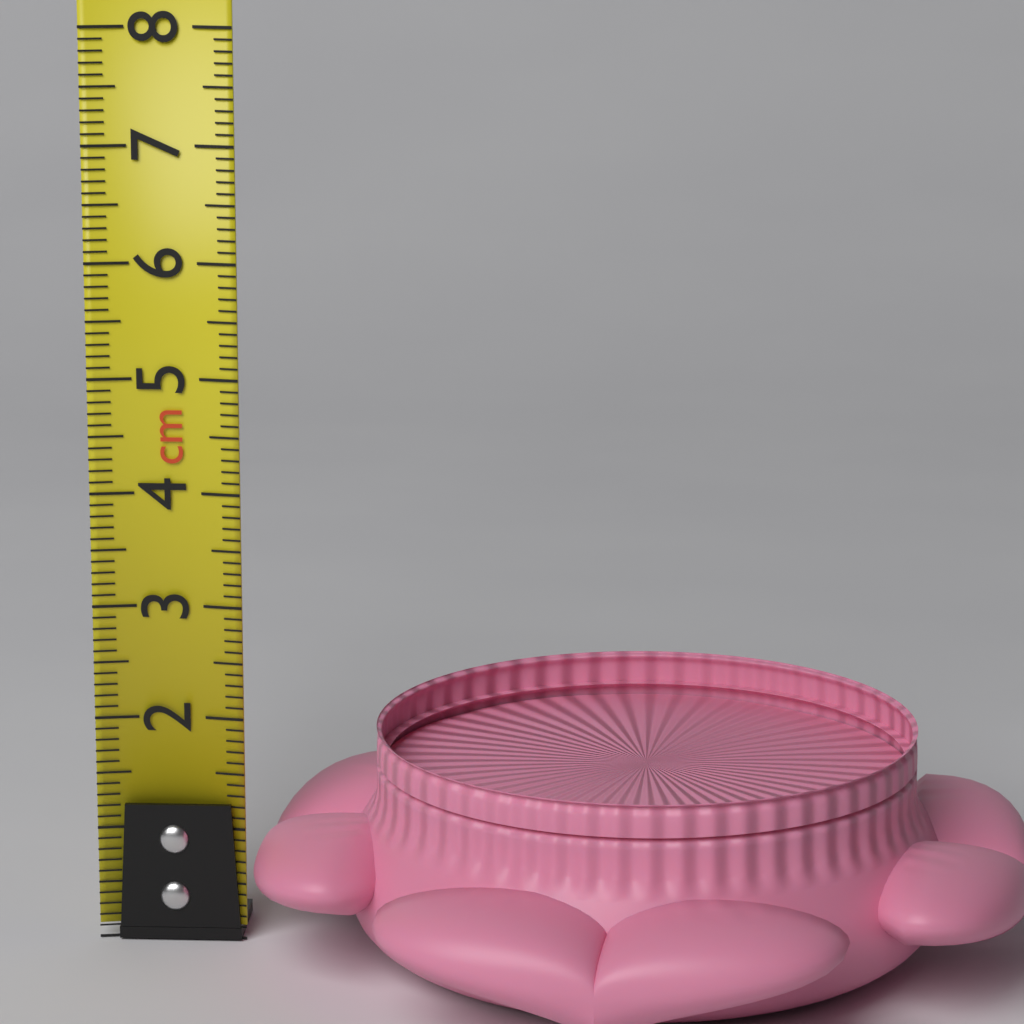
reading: 2.0 cm
